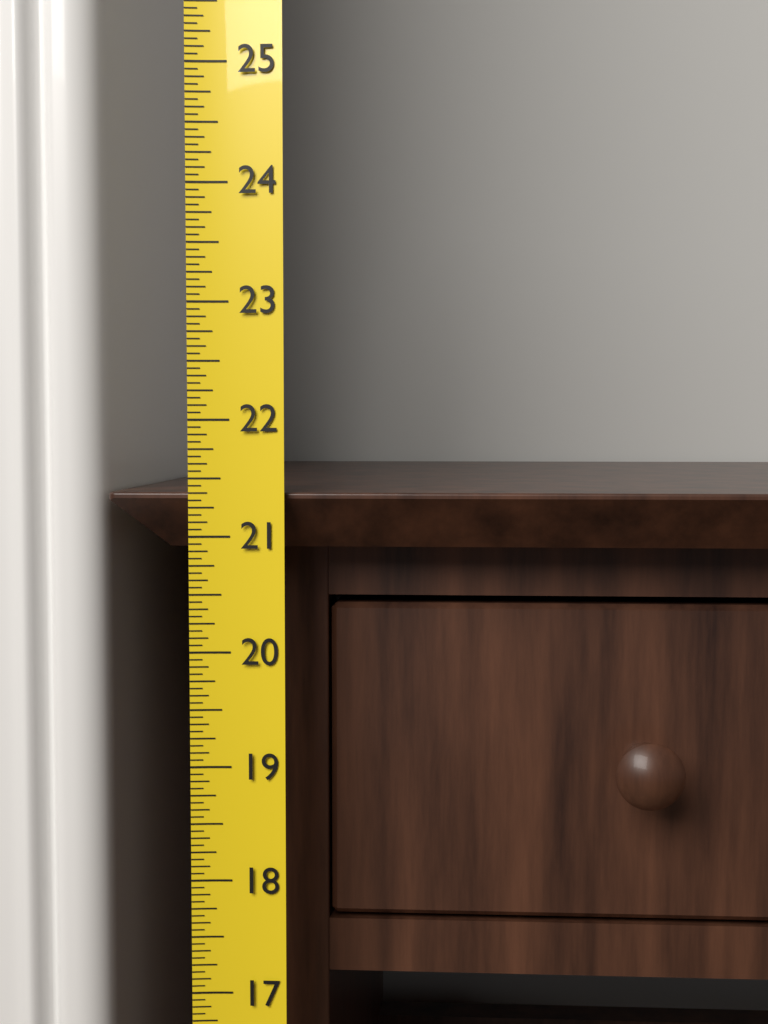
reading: 21.3750 (no unit)
